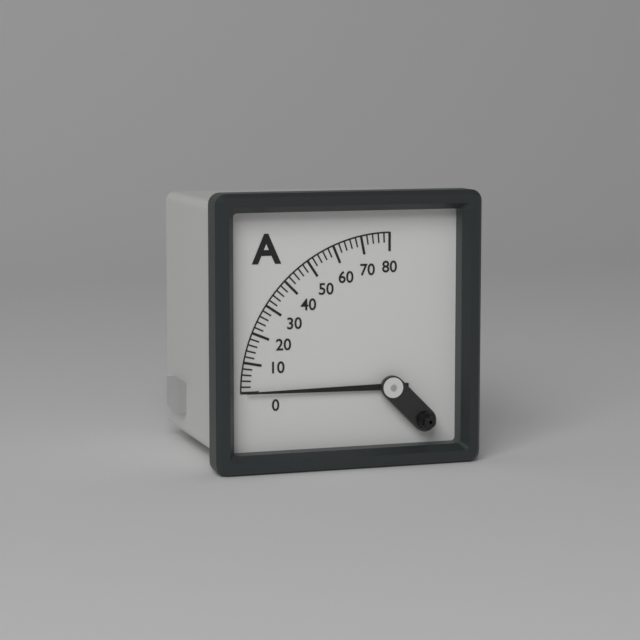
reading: 0 A
